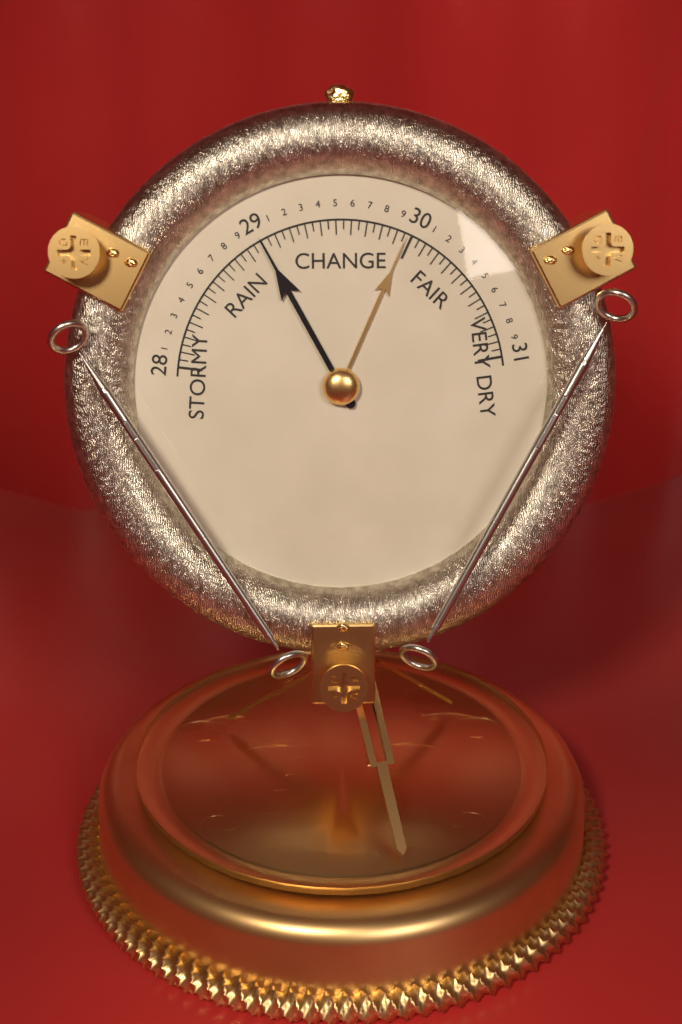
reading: 29.00 (no unit)
